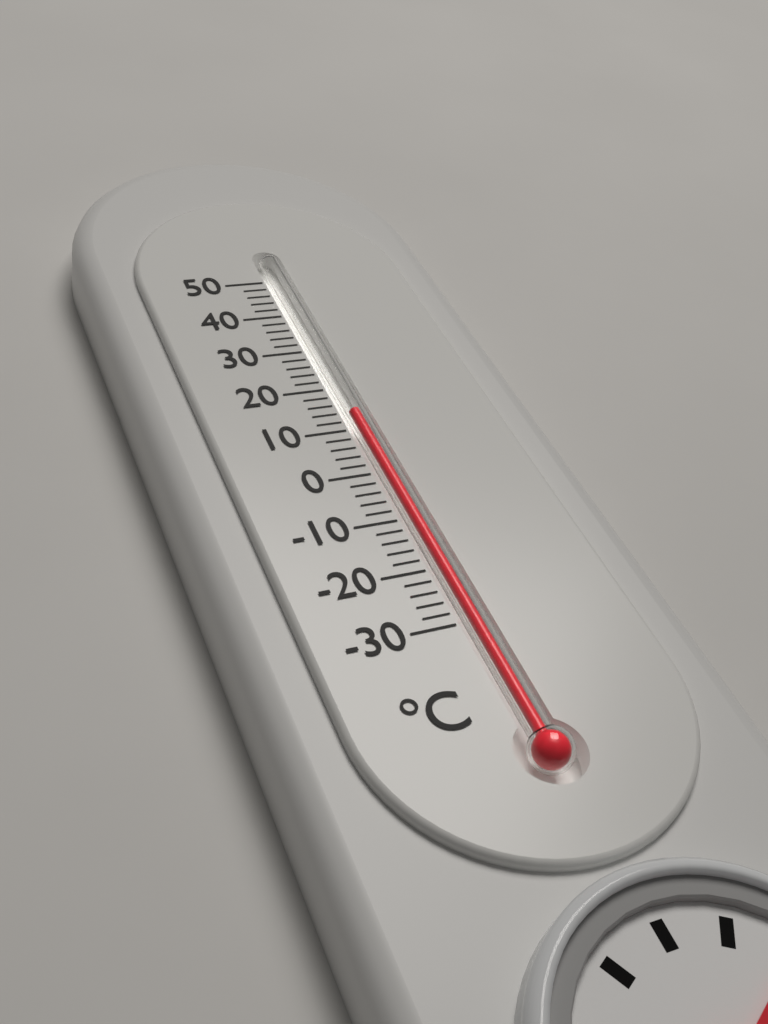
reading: 14 °C
